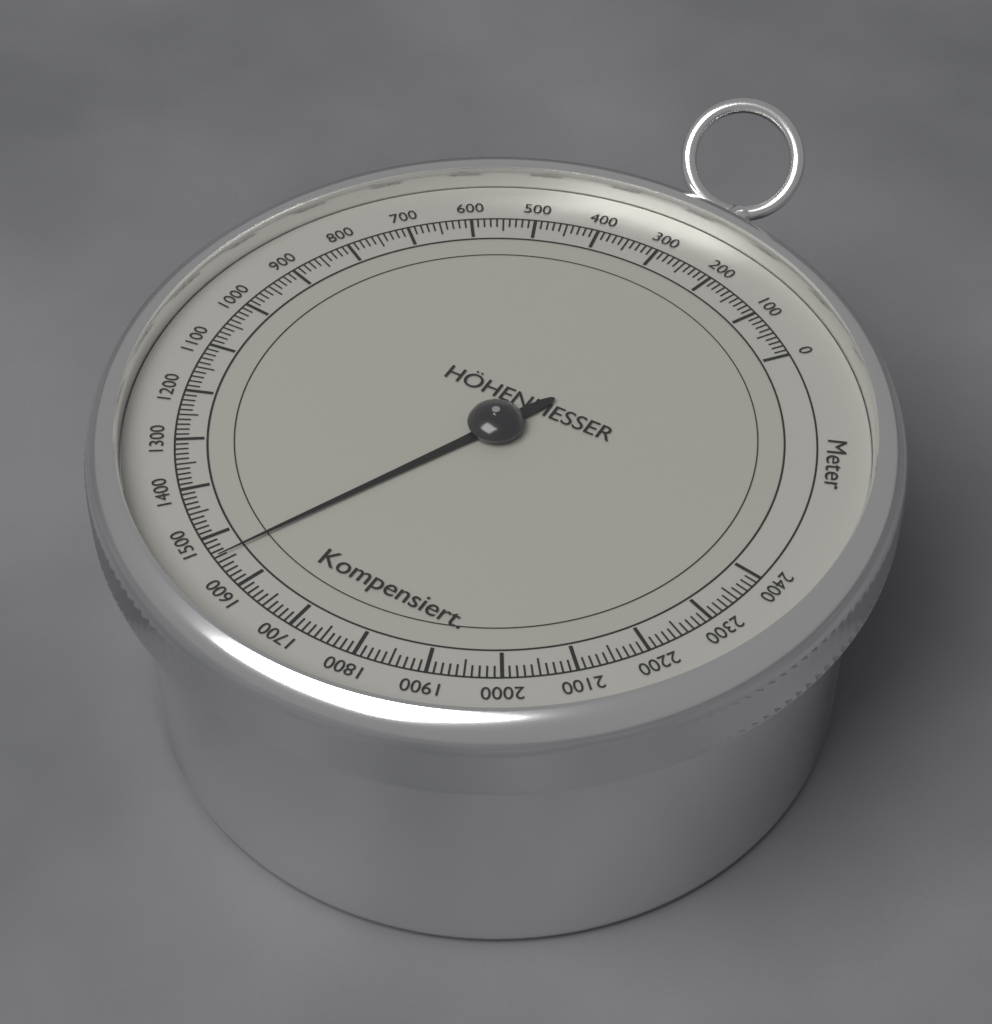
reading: 1540 m
